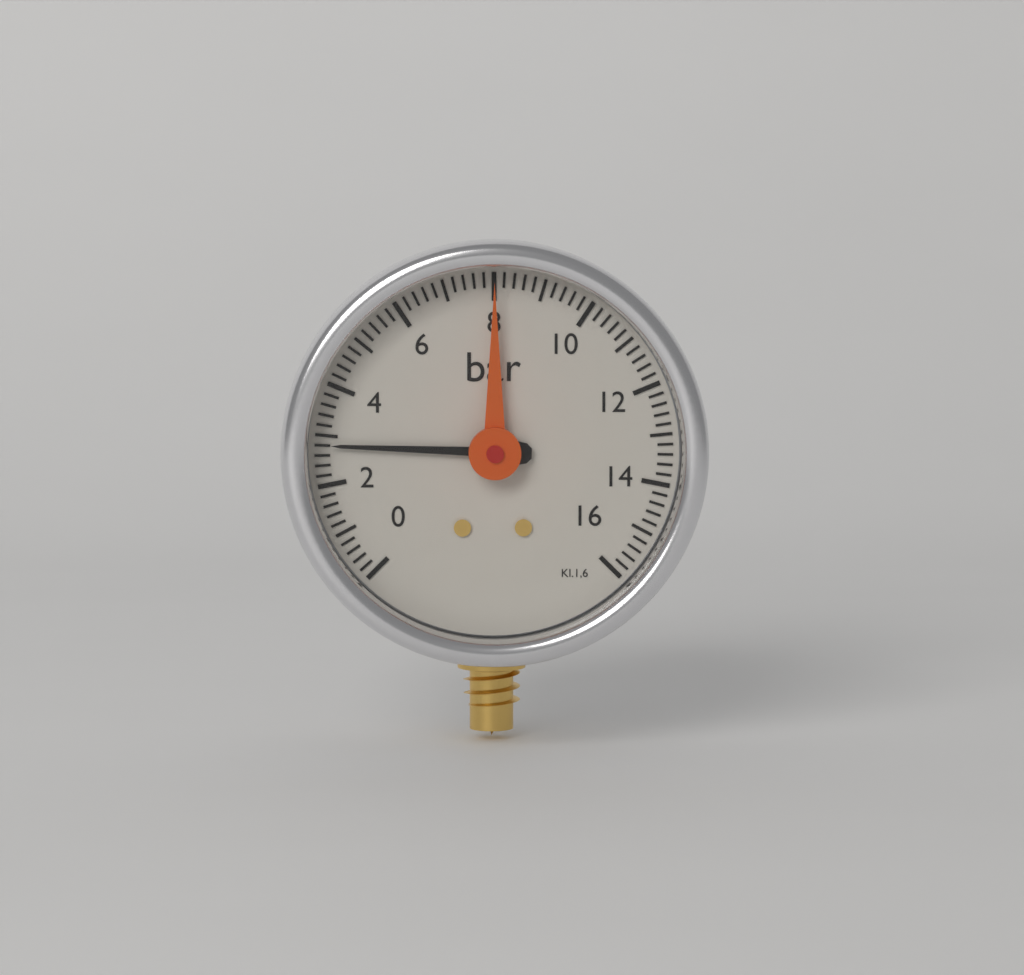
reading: 2.8 bar
